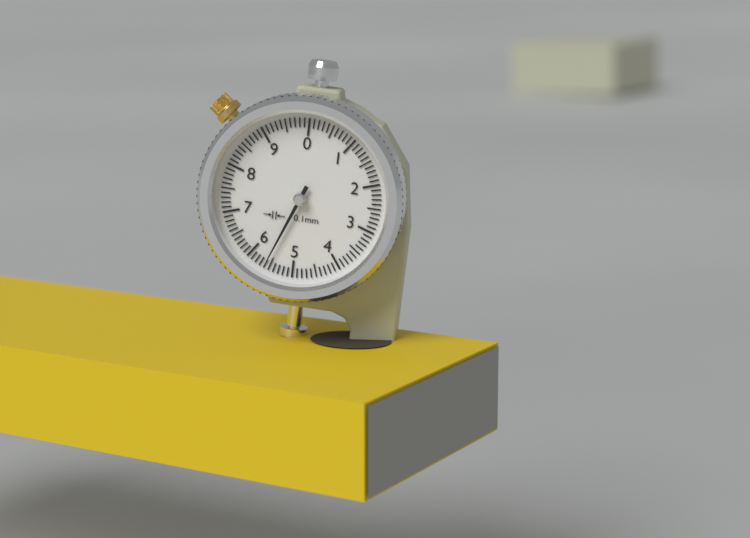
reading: 5.6 mm
